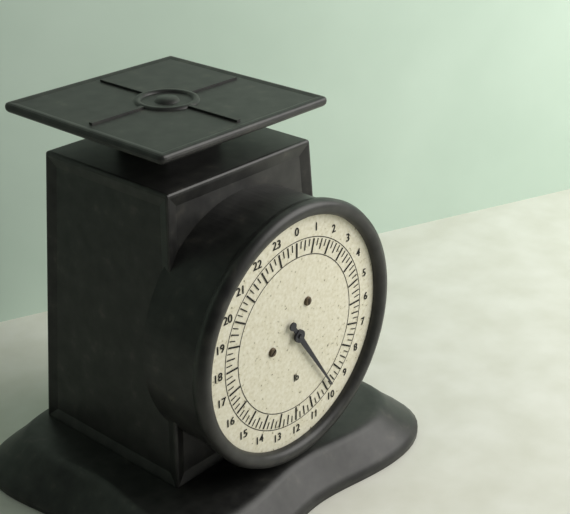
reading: 9.75 lb
